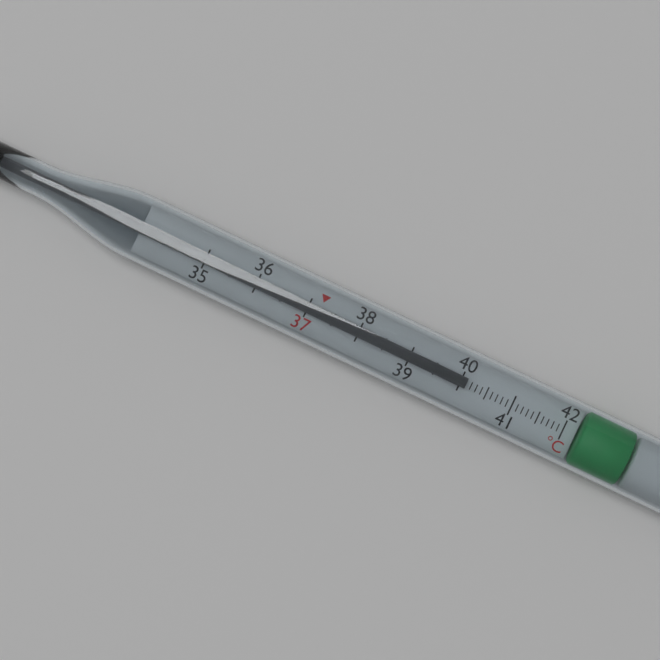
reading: 40.1 °C
